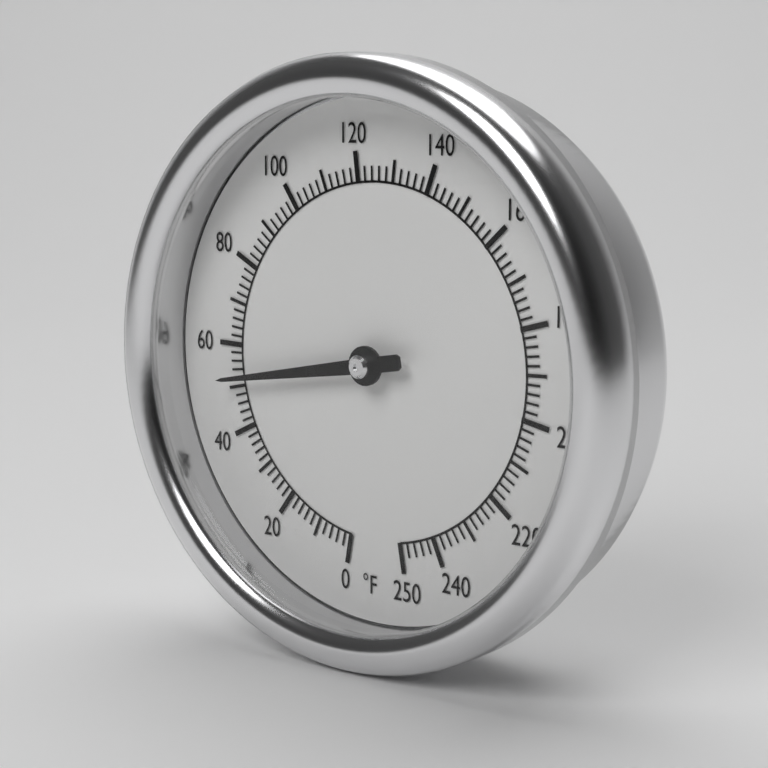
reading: 52 °F
